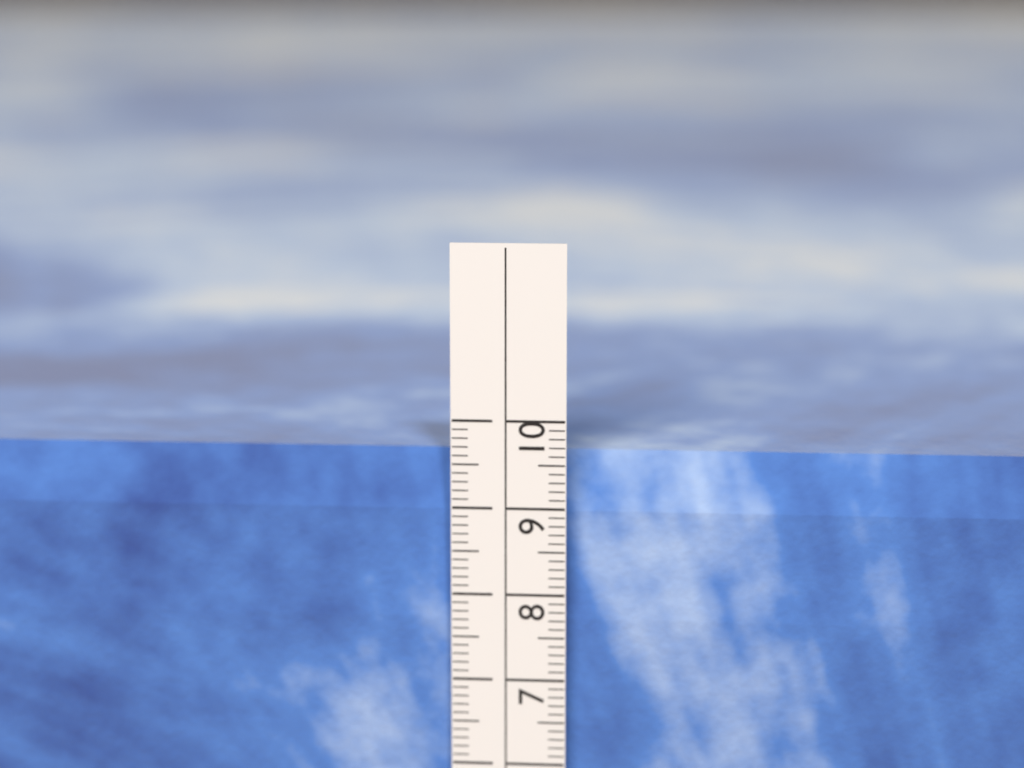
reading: 9.6 cm
